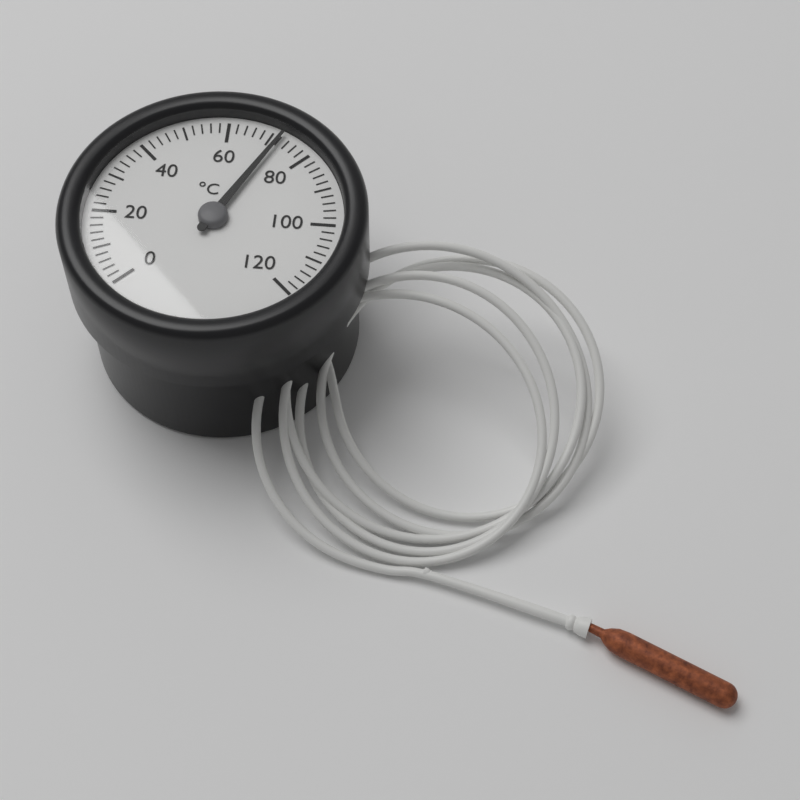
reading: 72 °C
